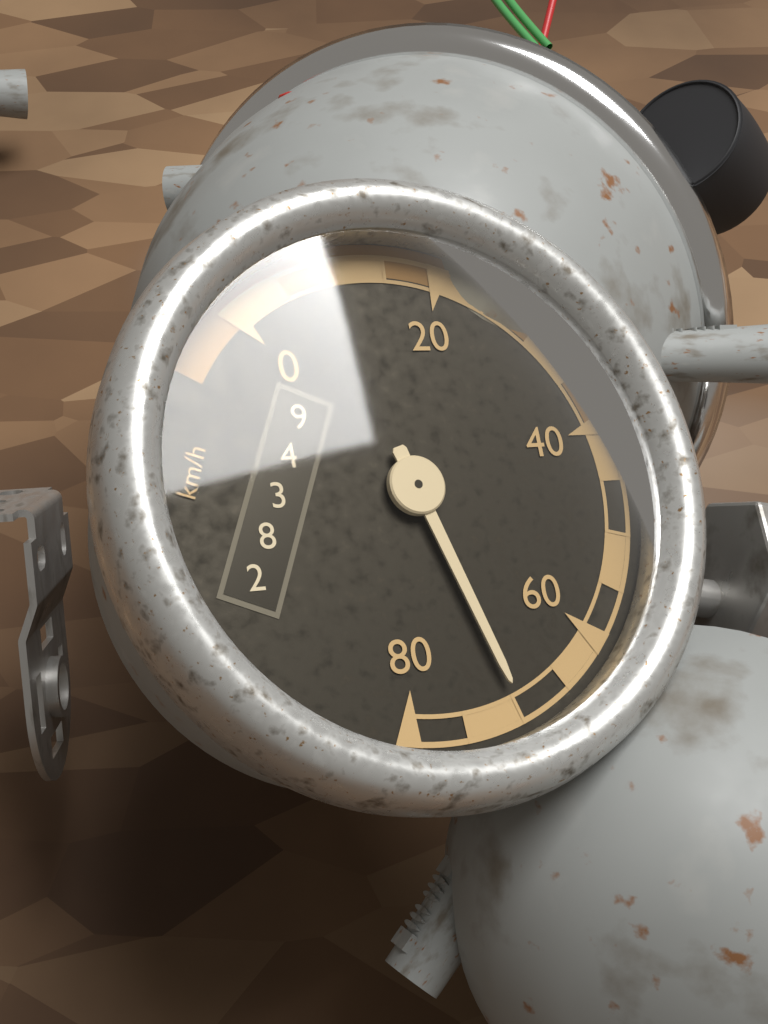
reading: 70 km/h
